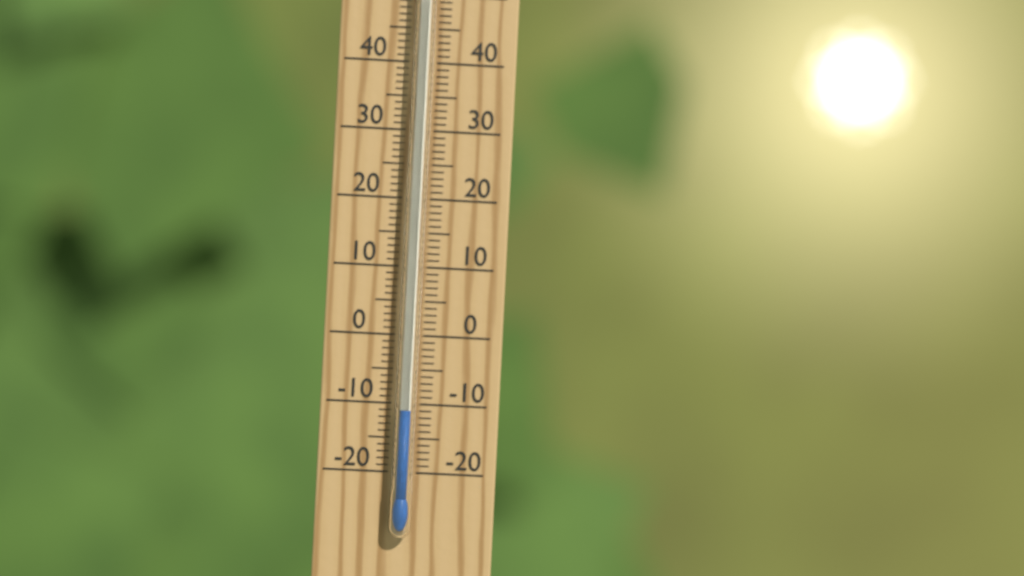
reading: -11 °C
